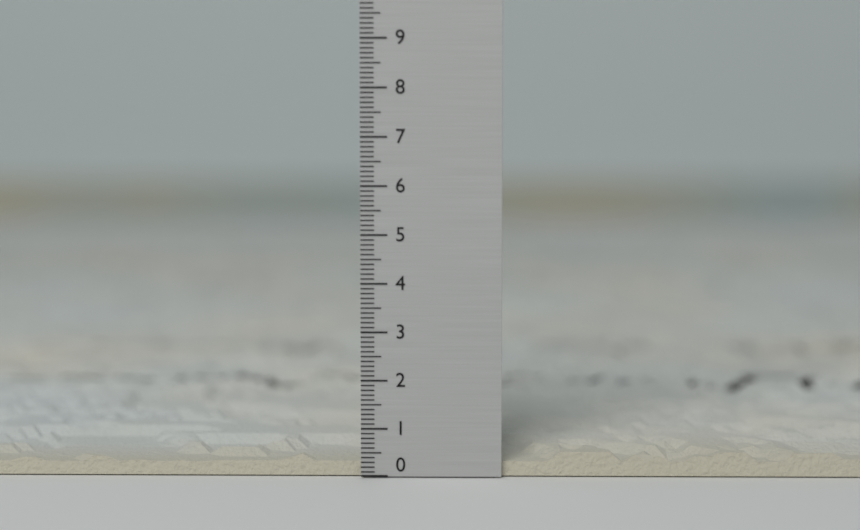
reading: 0.5 (no unit)
